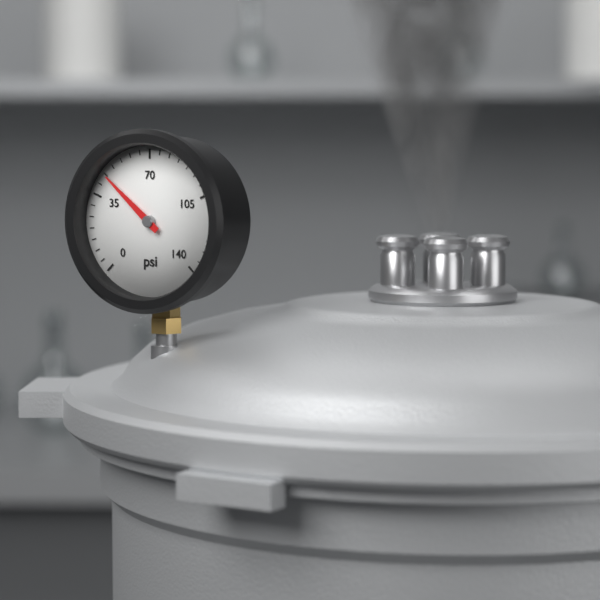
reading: 45 psi
